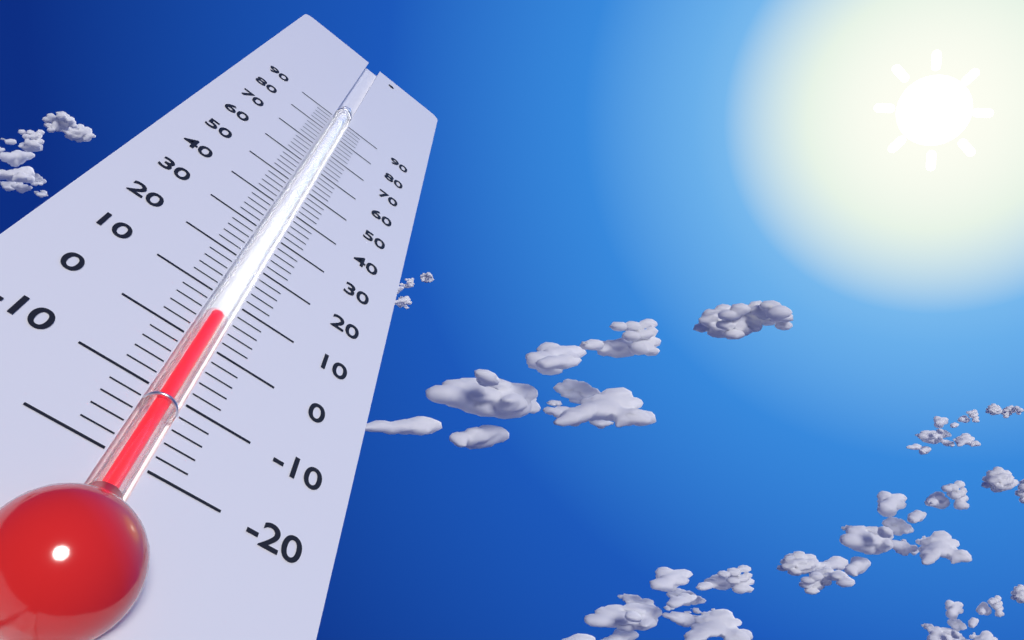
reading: 6 (no unit)
